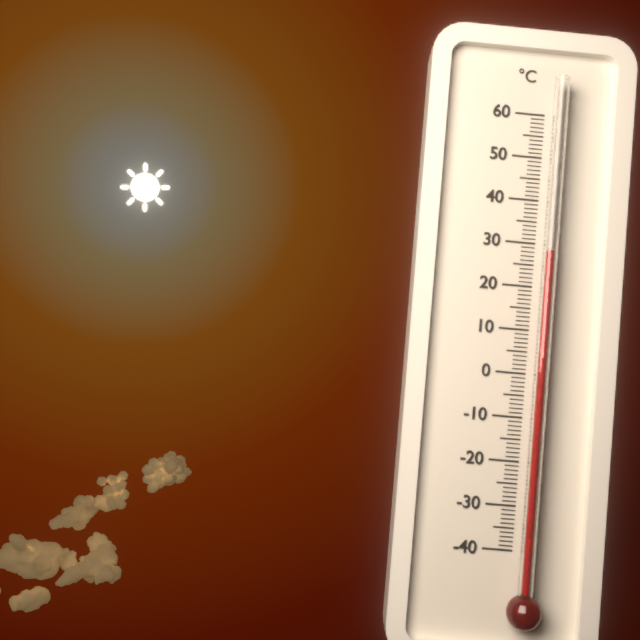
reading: 28 °C
